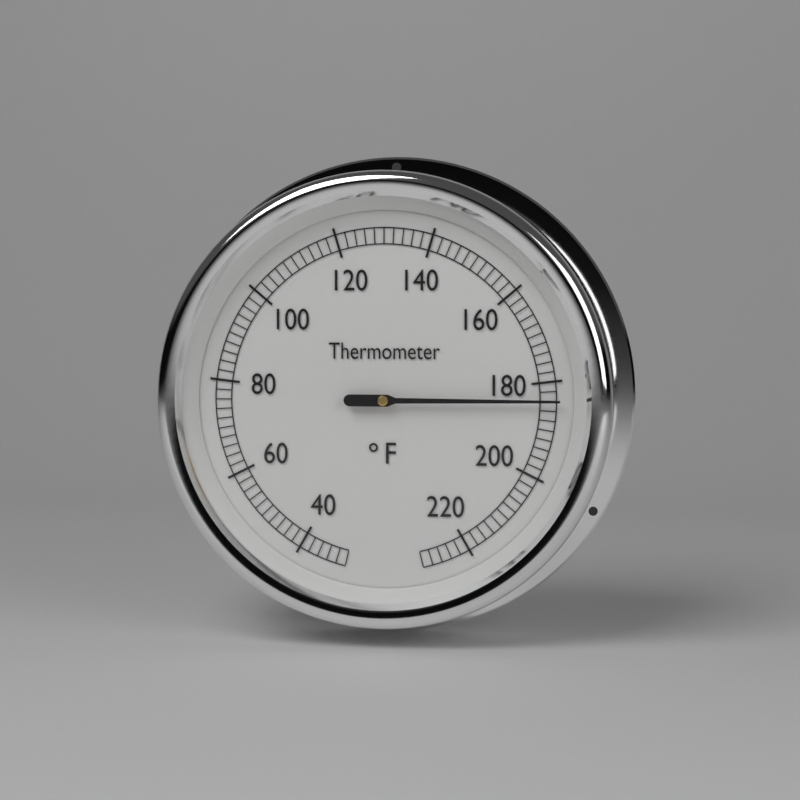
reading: 184 °F
